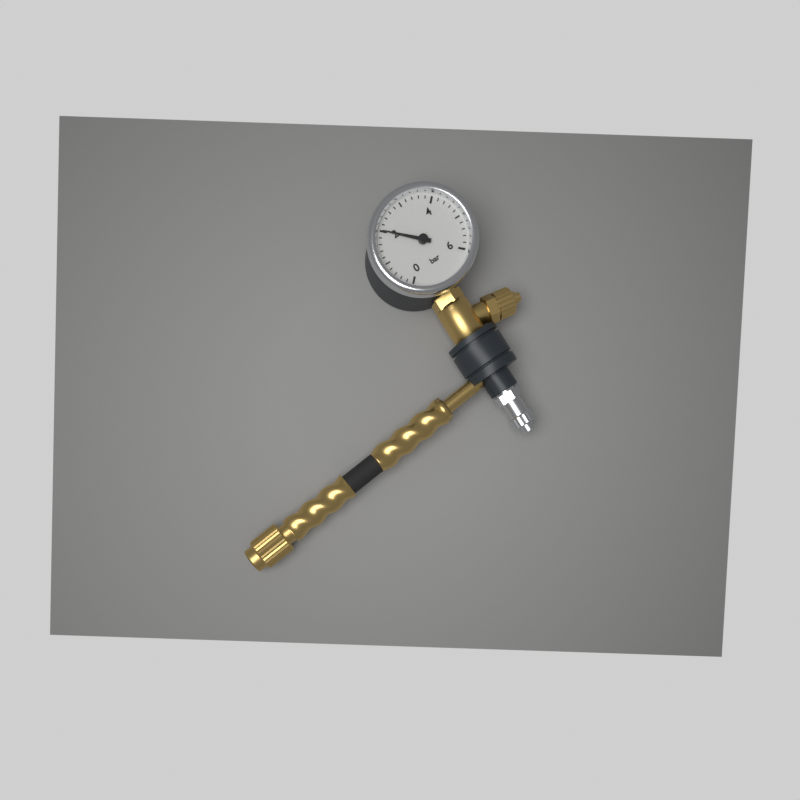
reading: 2.0 bar
